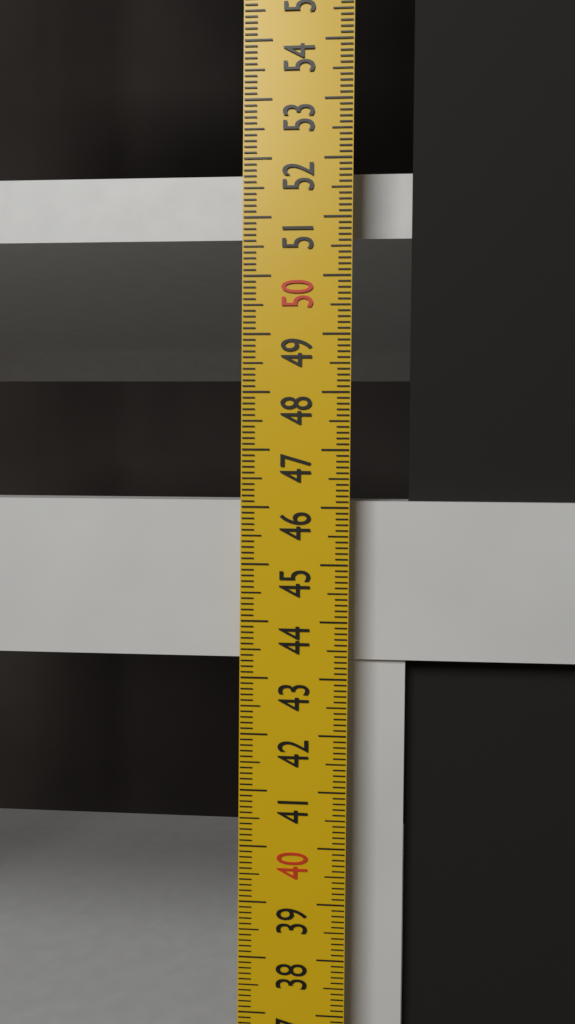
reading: 46.1 cm
